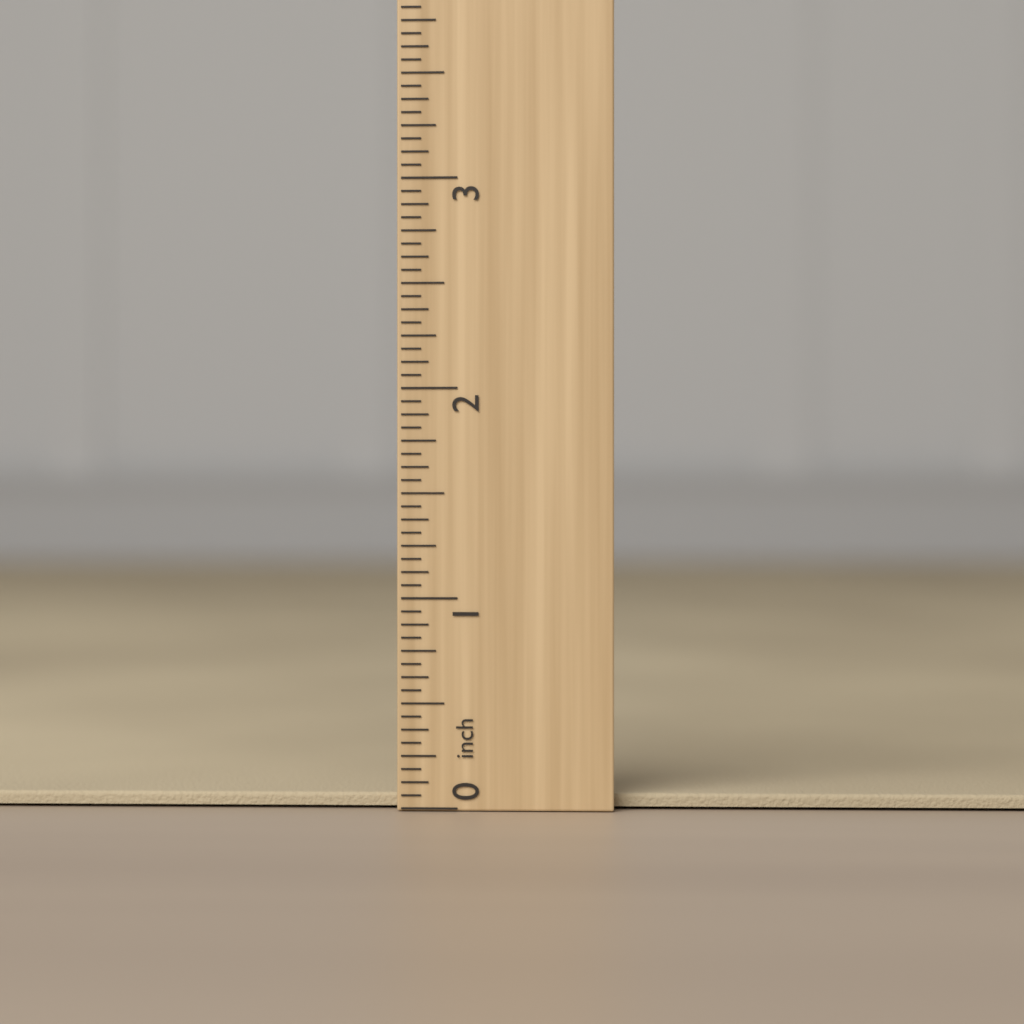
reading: 0.0625 inch
